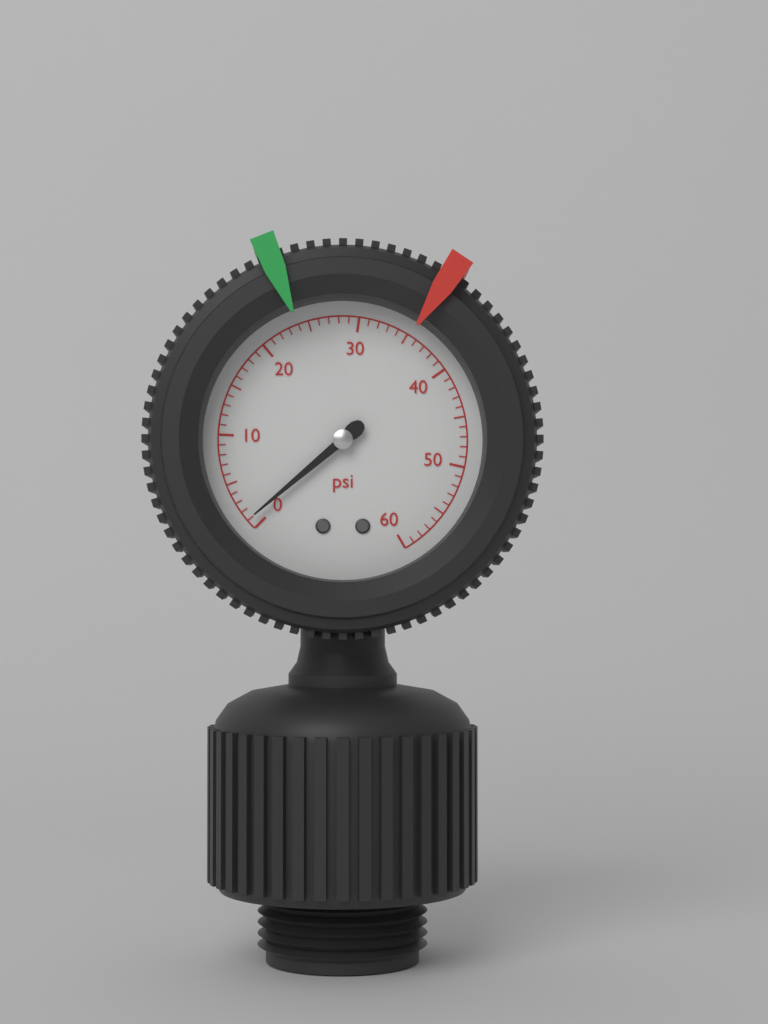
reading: 1 psi
